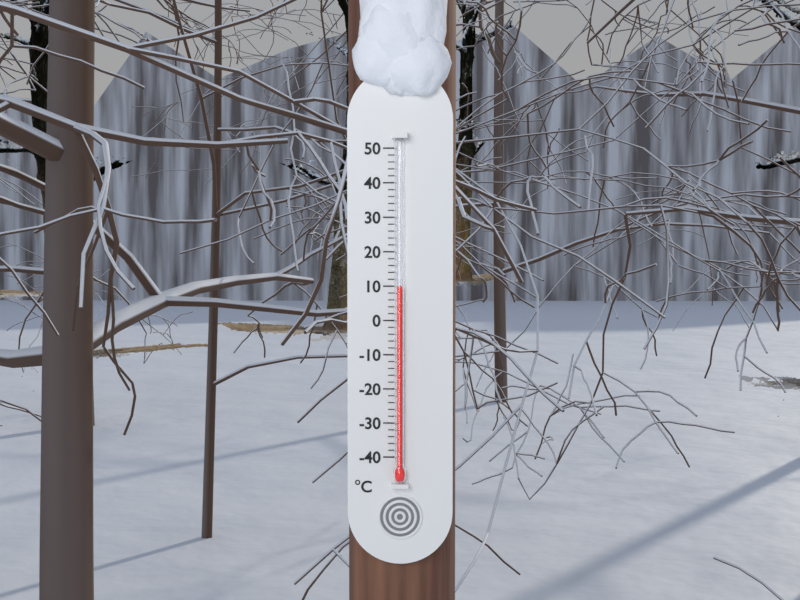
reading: 10 °C
